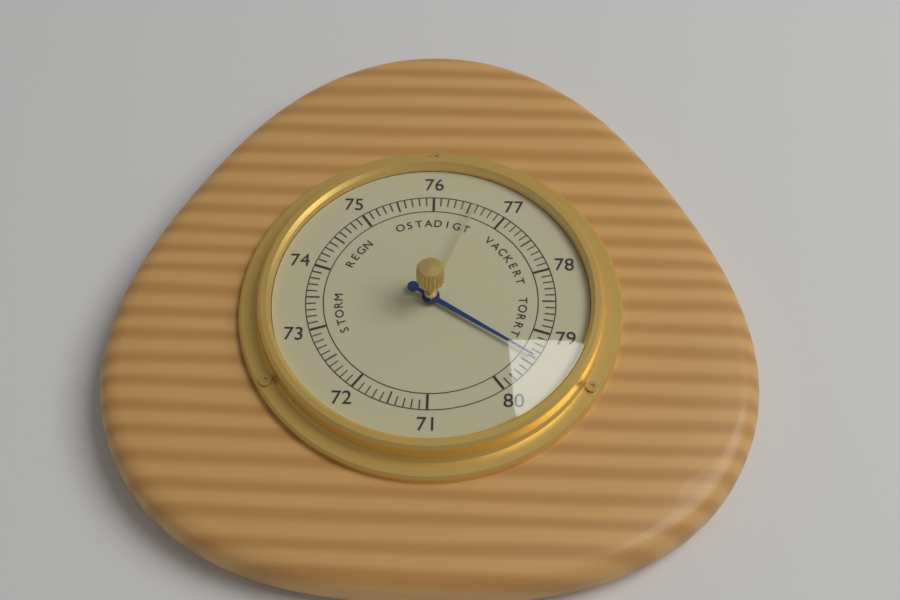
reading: 79.4 (no unit)
